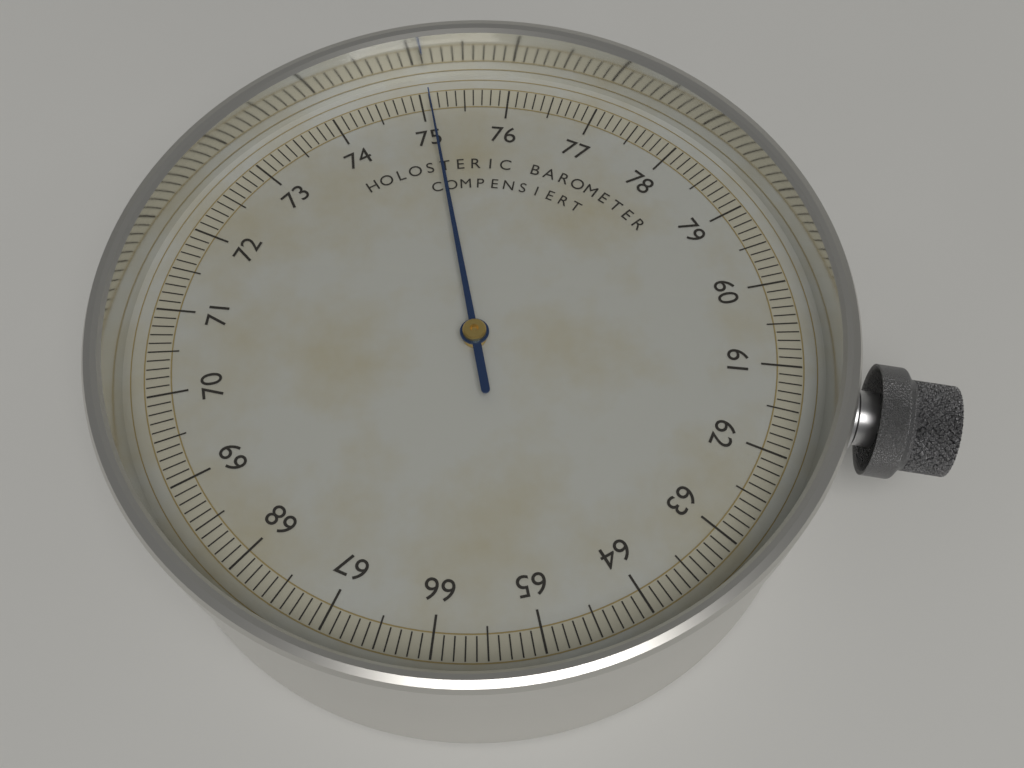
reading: 75.1 (no unit)
